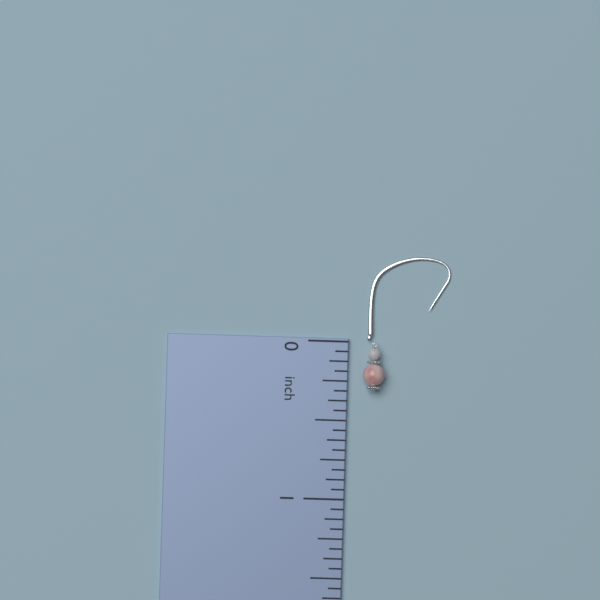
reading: 0.3125 inch
